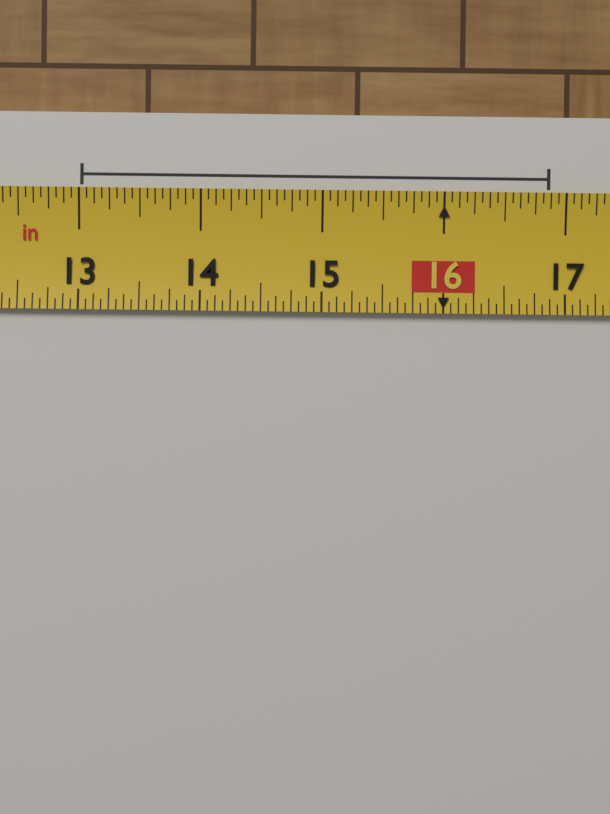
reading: 16.8750 in
